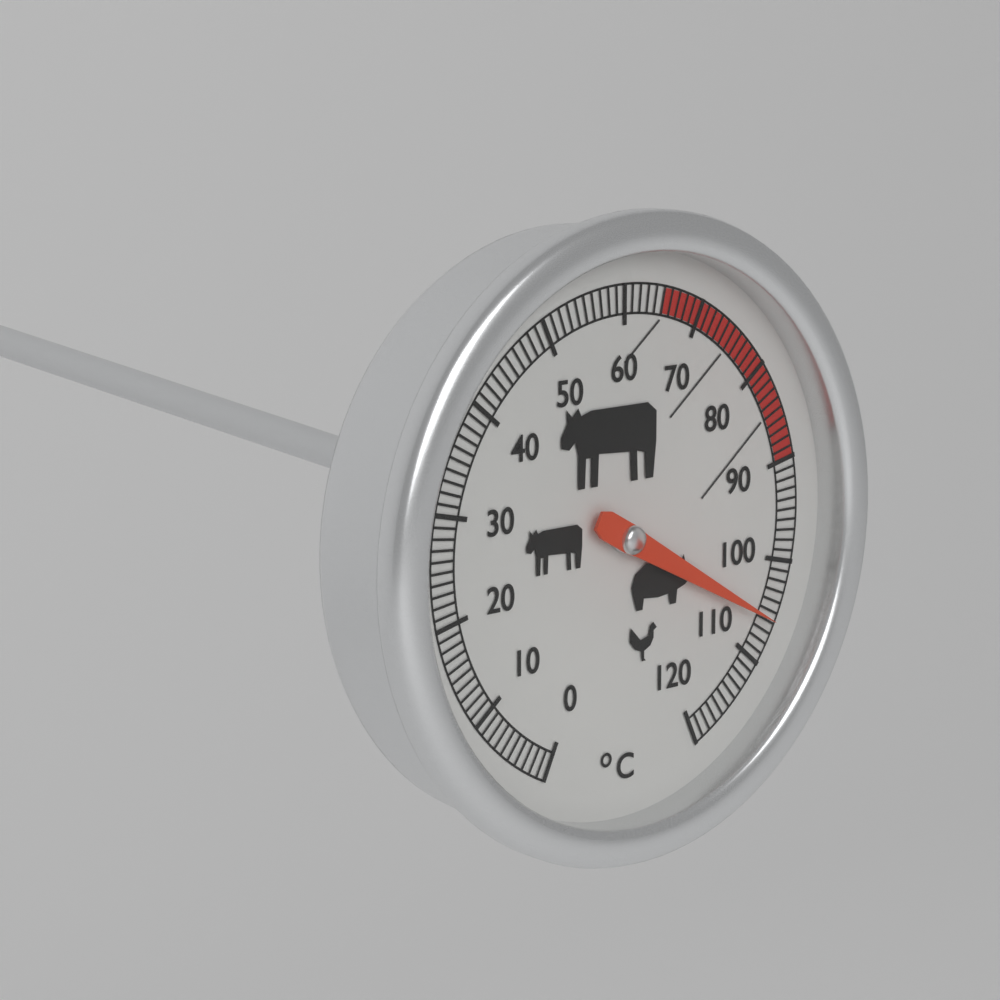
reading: 106 °C
